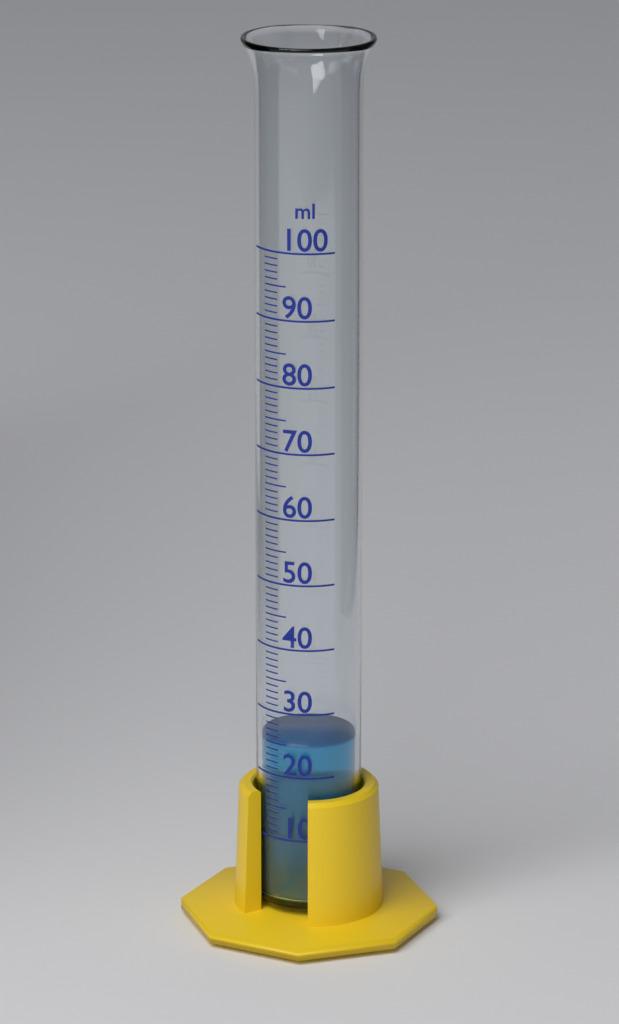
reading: 25 ml
